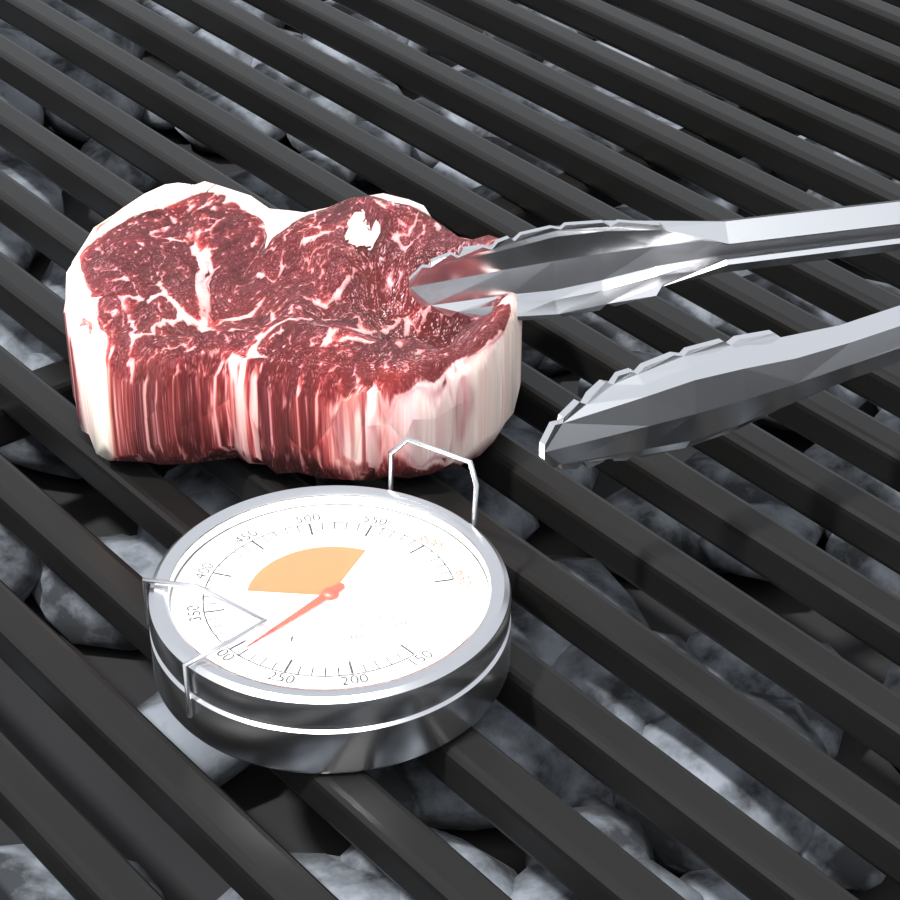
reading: 290 °F
